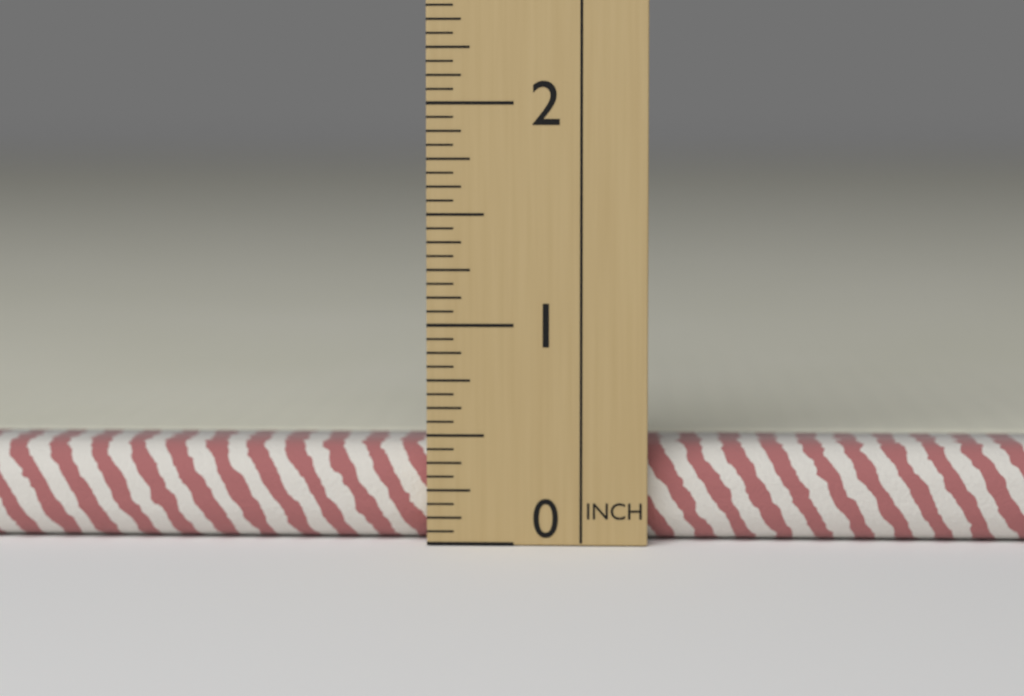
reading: 0.4375 in
